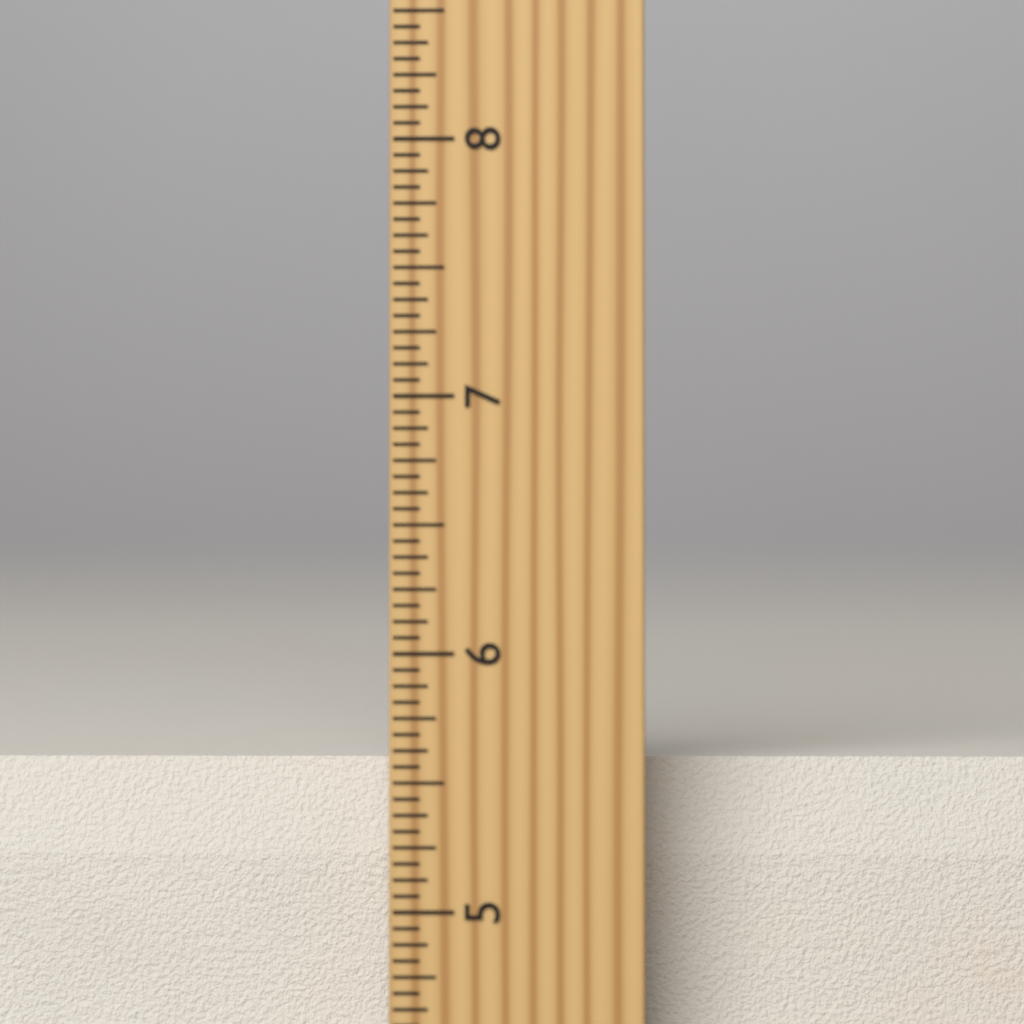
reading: 5.5625 inch
